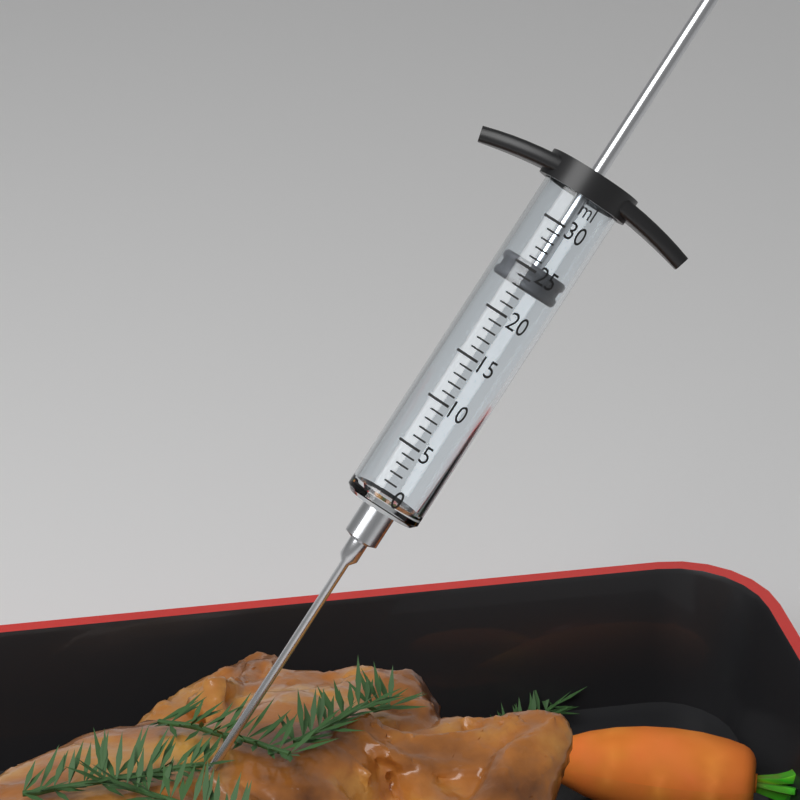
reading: 23 ml
